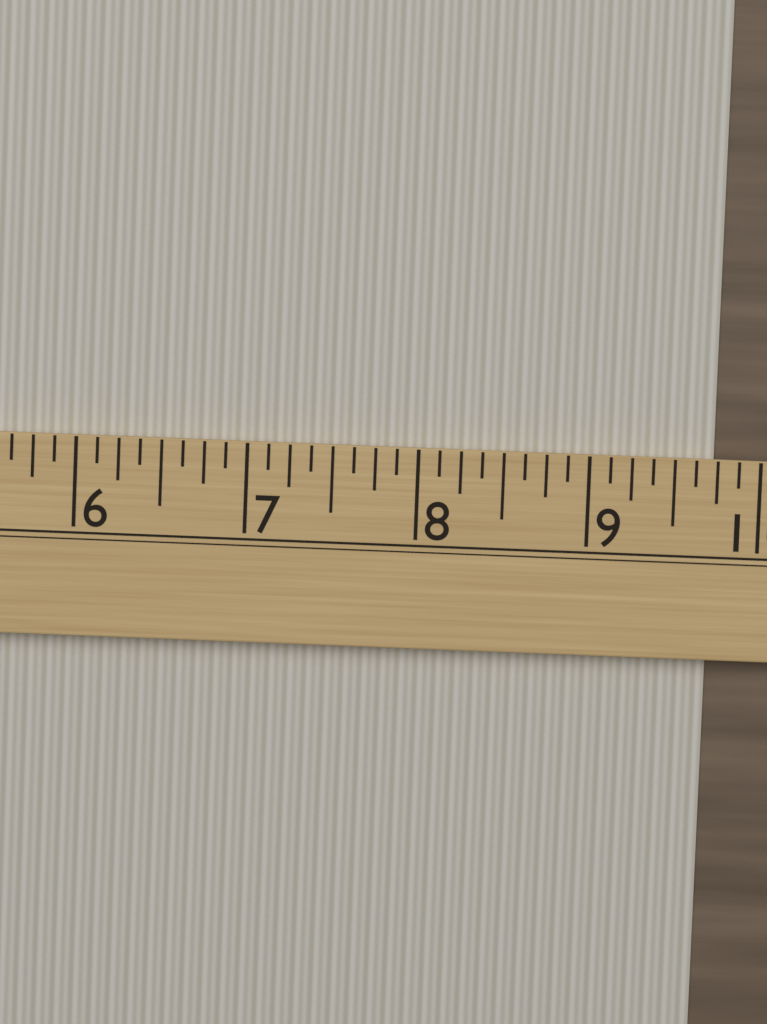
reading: 9.750 (no unit)
